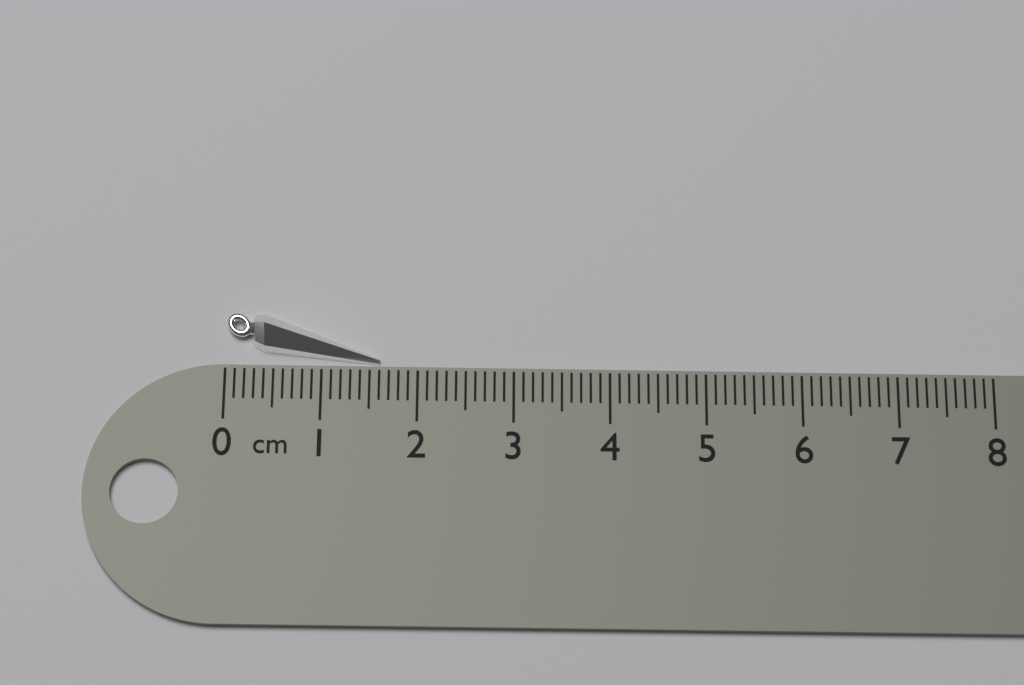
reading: 1.6 cm
